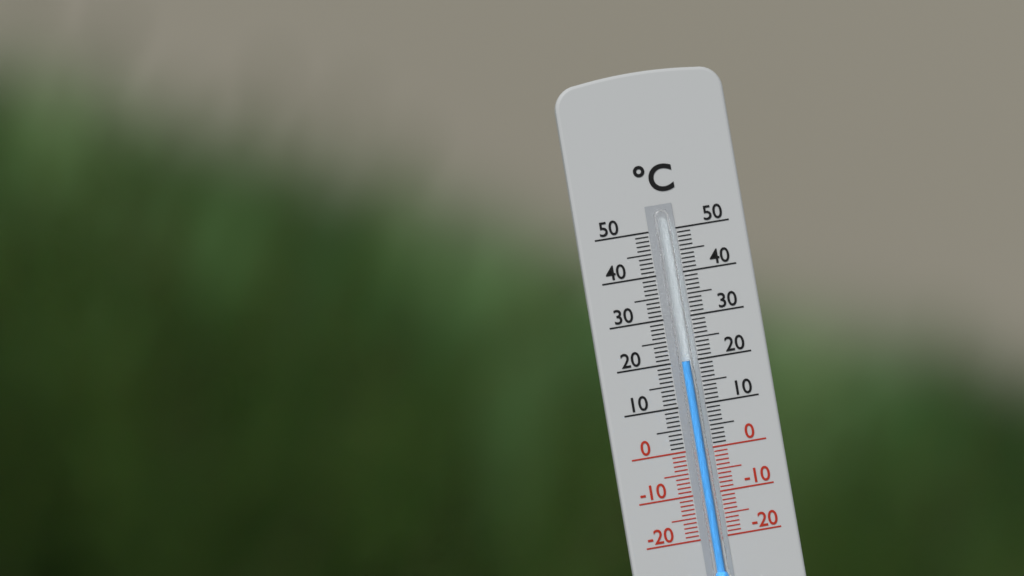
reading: 20 °C
